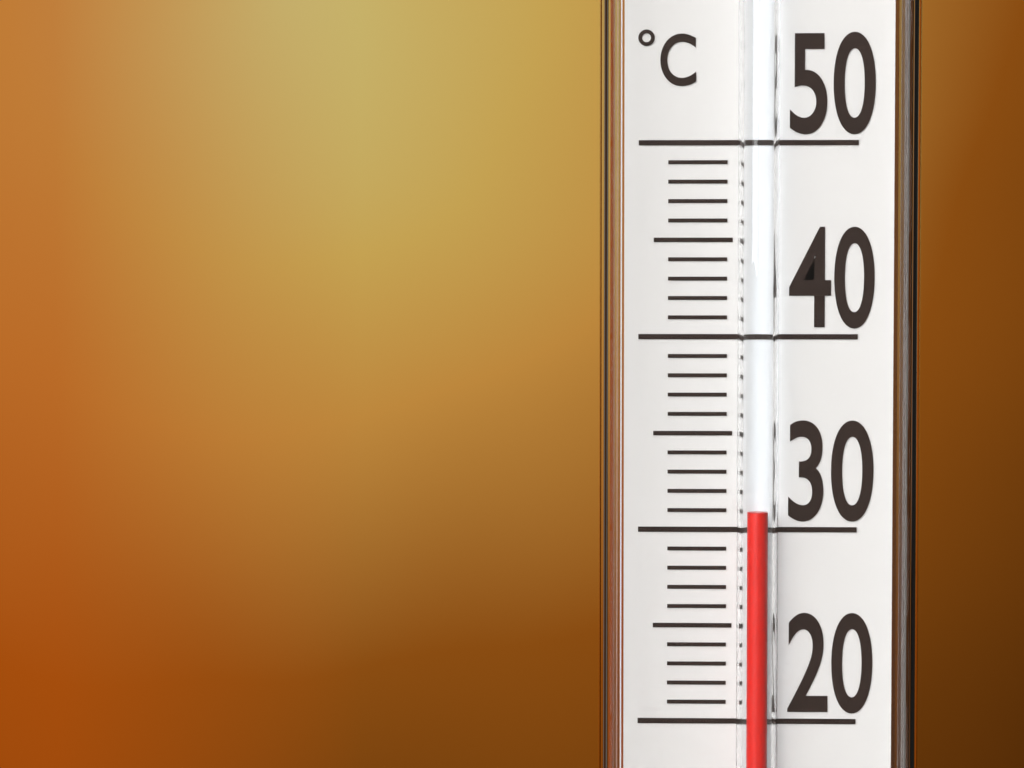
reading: 31 °C
